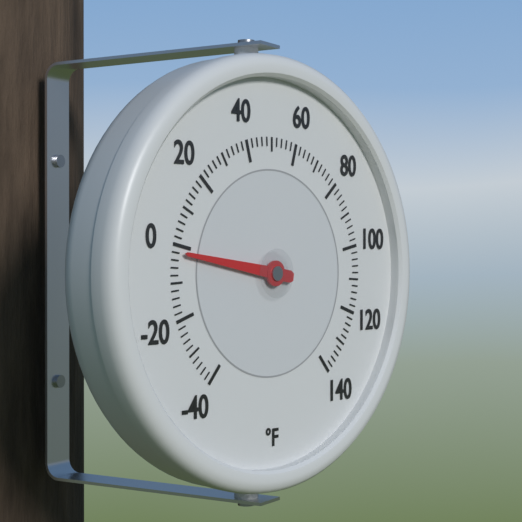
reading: -2 °F
